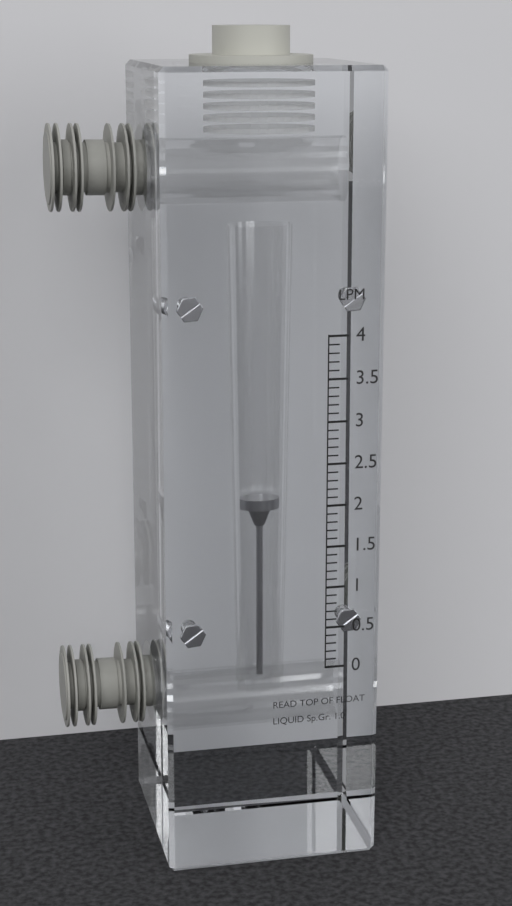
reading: 1.9 LPM
